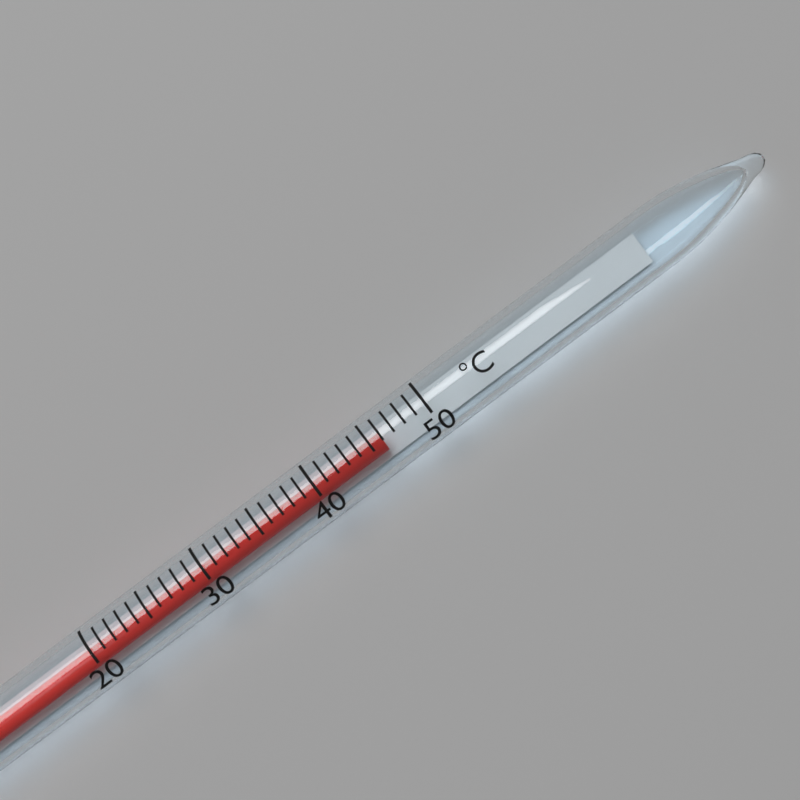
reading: 46 °C
